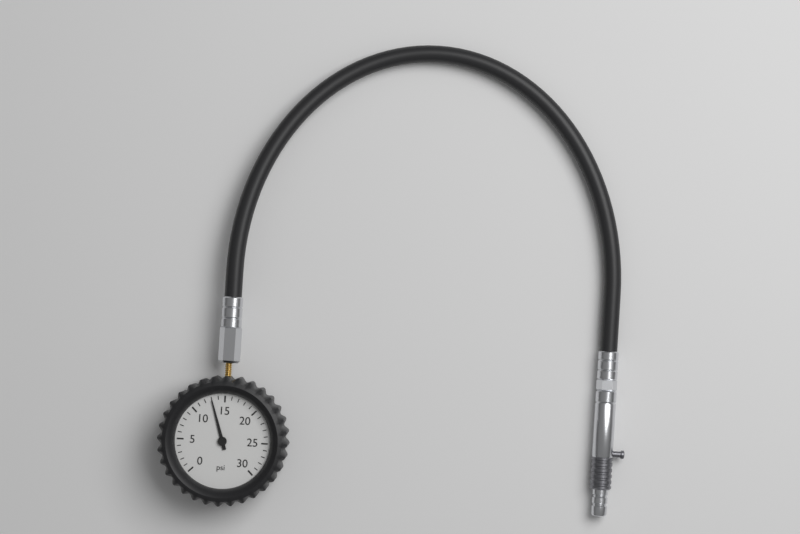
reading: 13 psi
